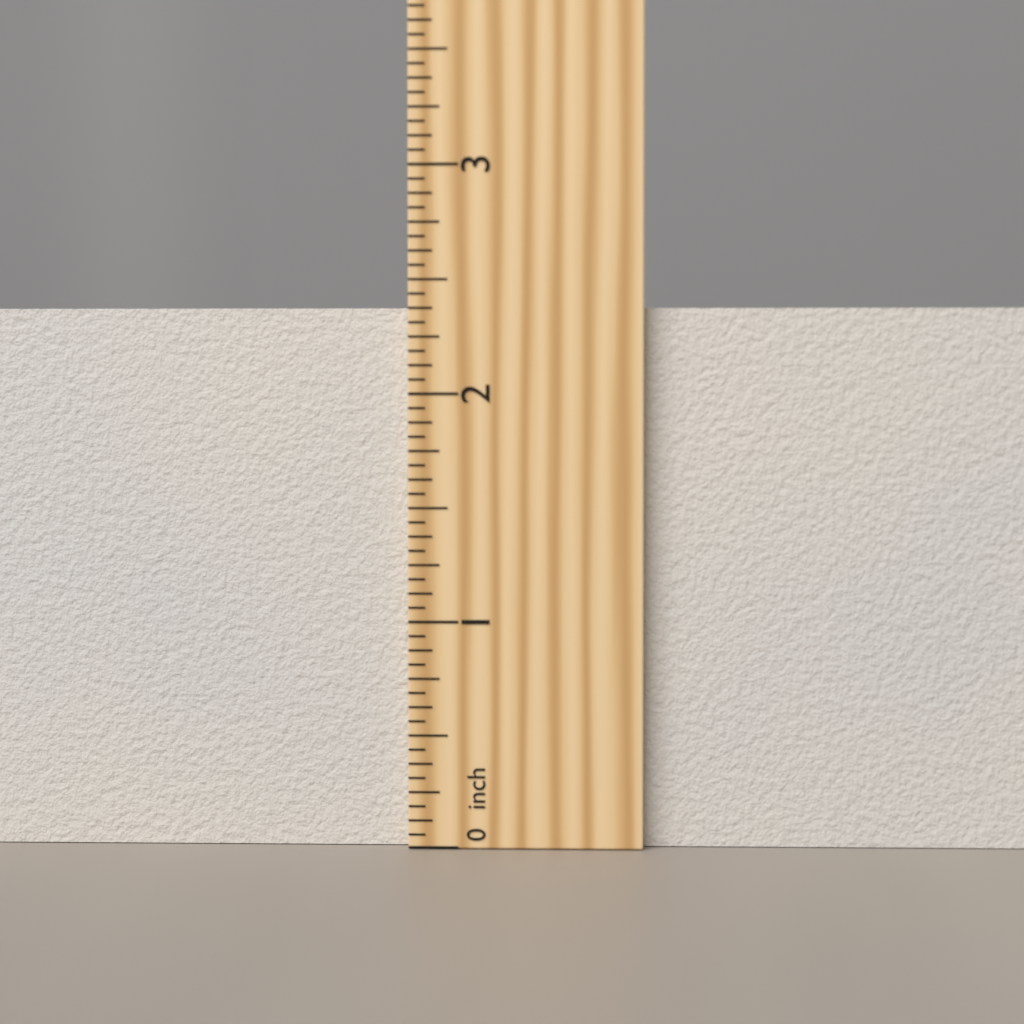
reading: 2.3750 inch
